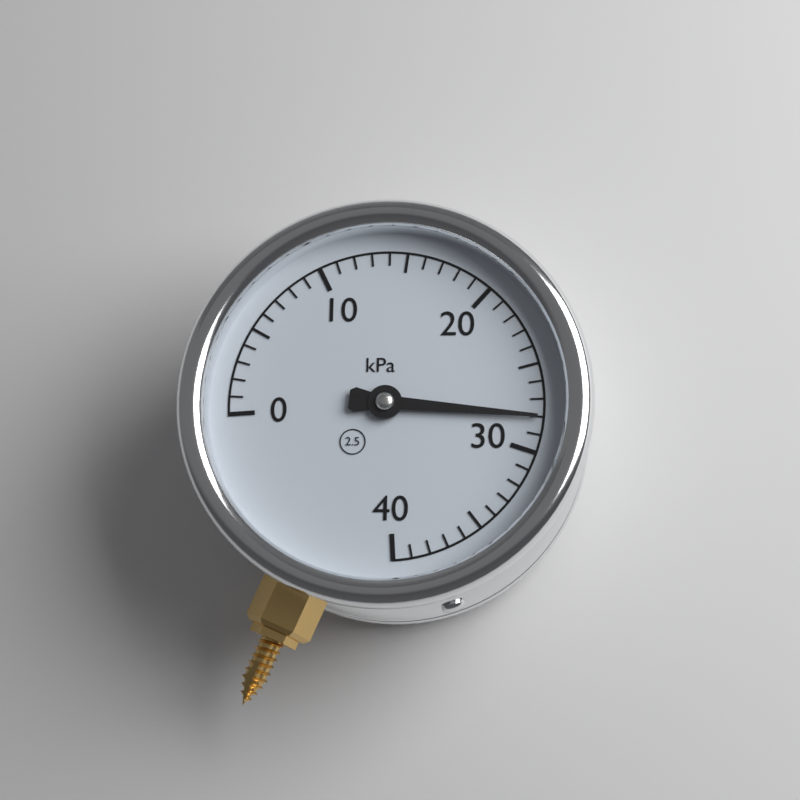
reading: 28 kPa
